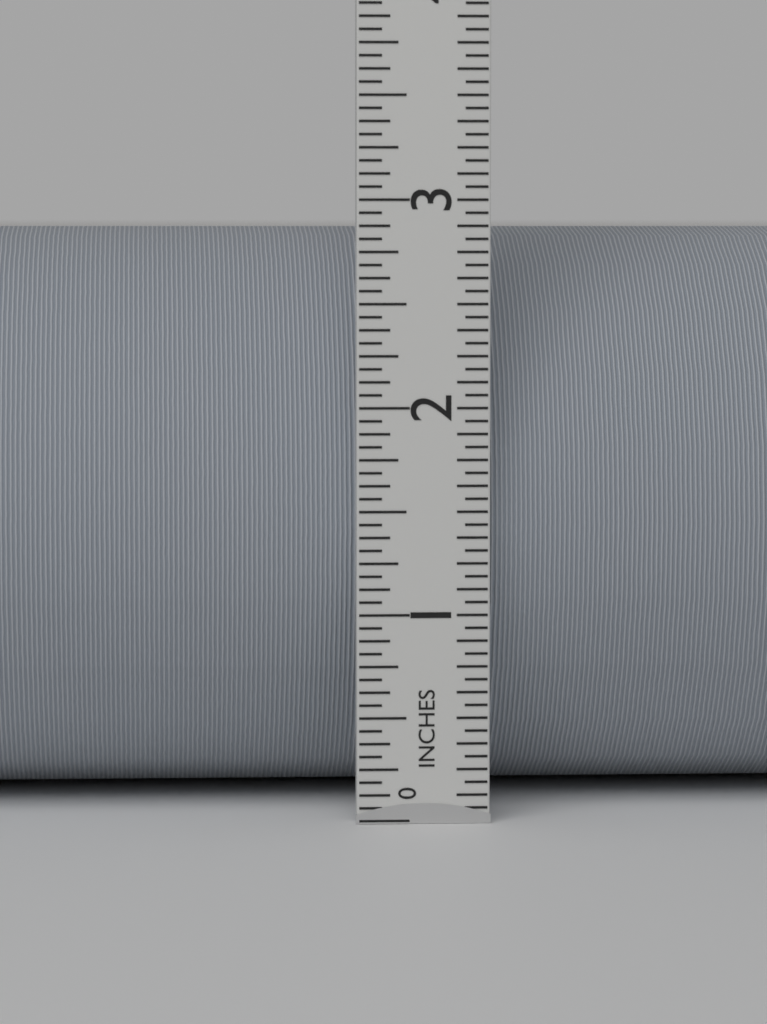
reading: 2.8750 in
